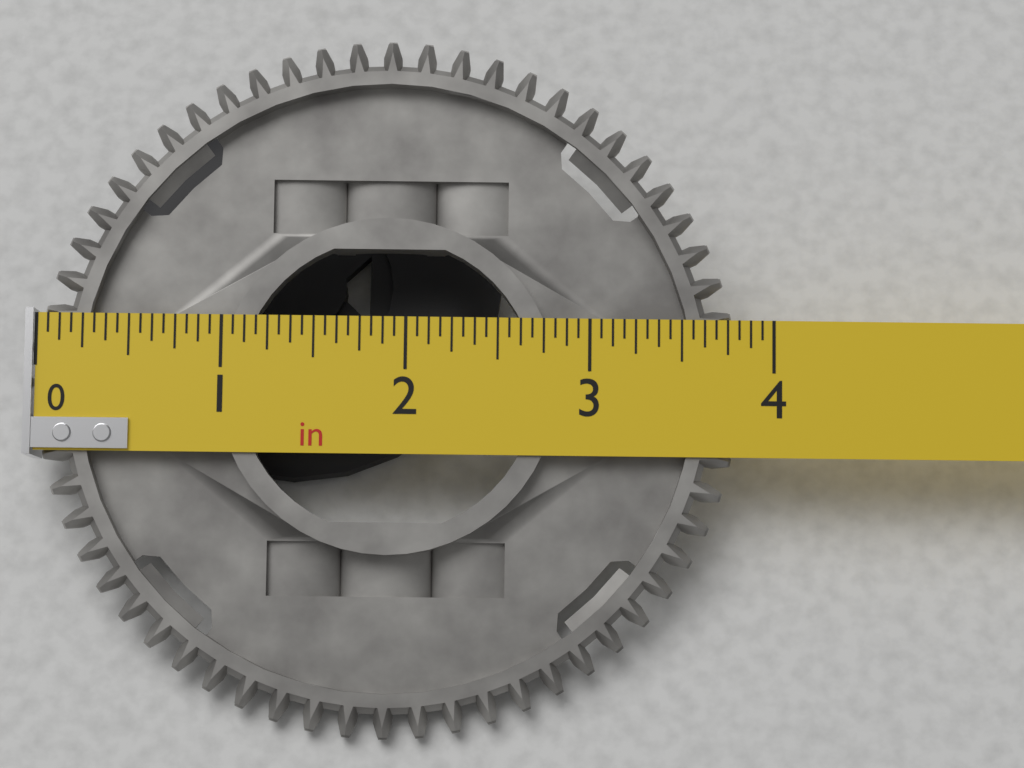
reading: 3.8125 in
